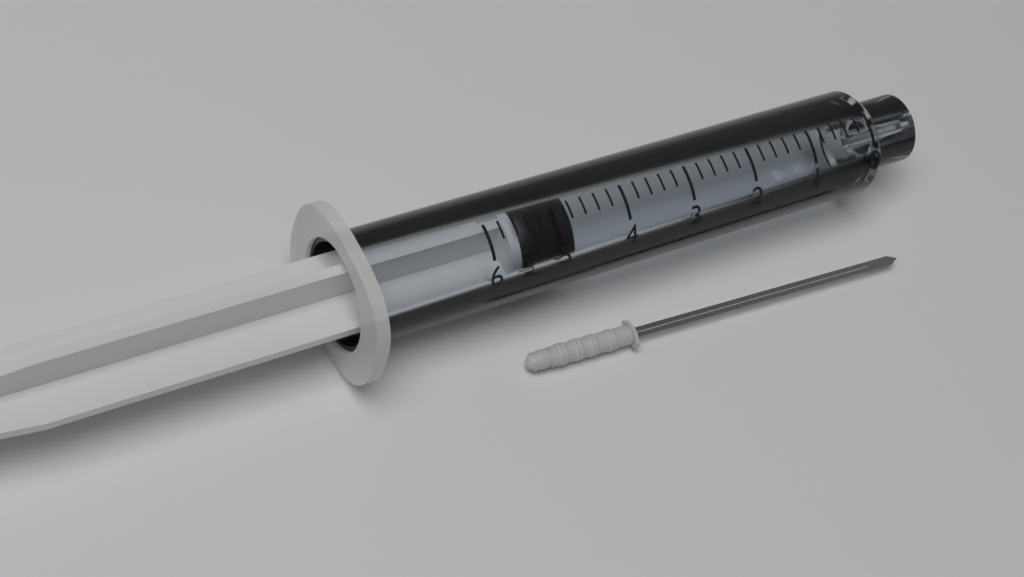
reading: 4.8 ml
